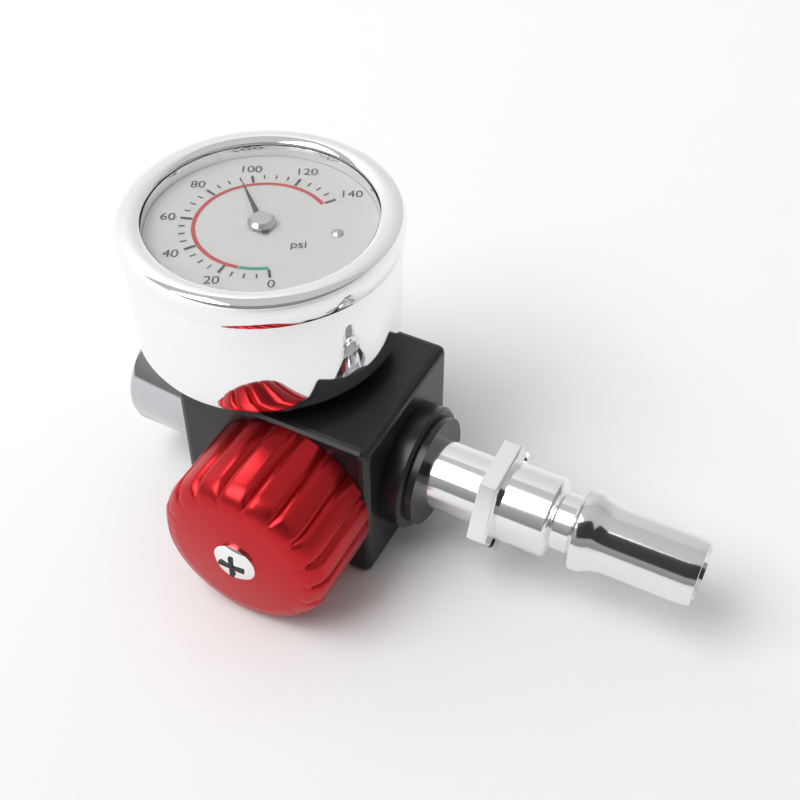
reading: 95 psi
